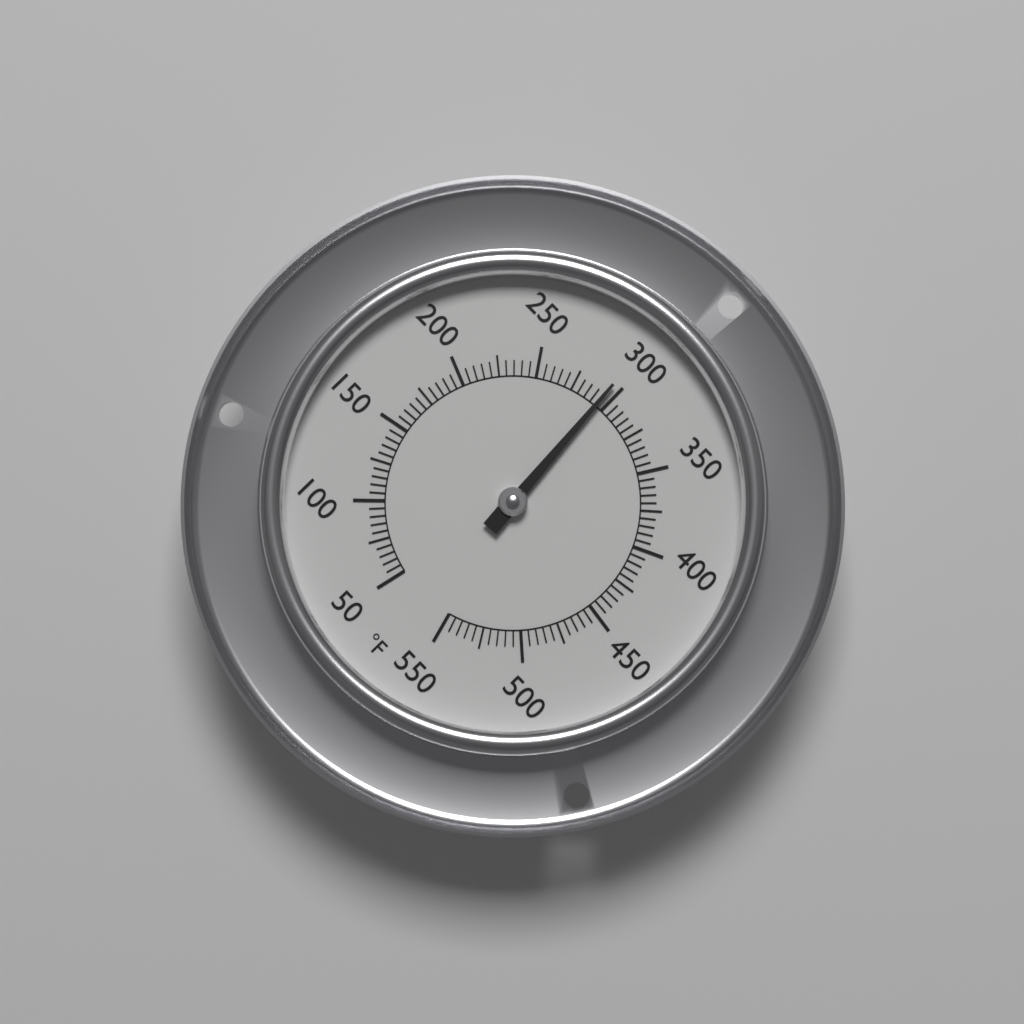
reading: 295 °F
